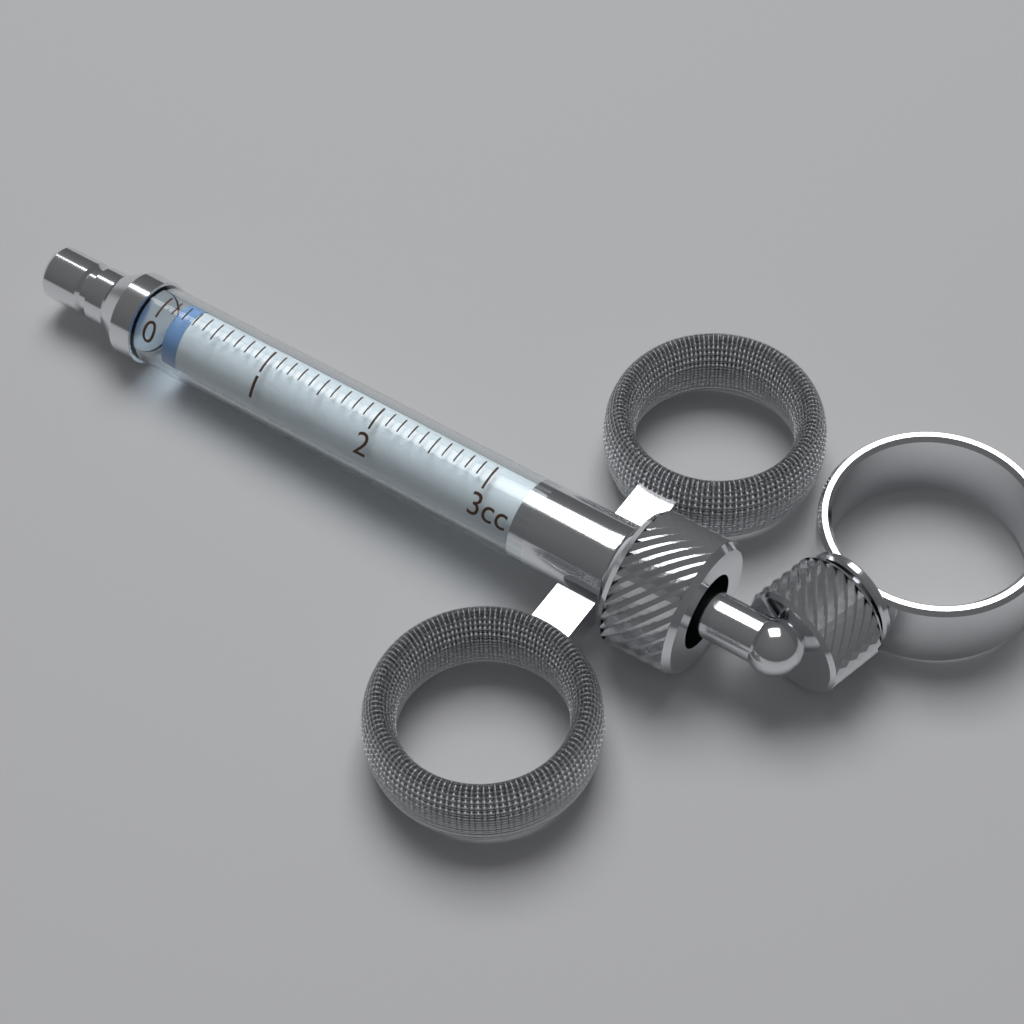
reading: 0.1 cc
